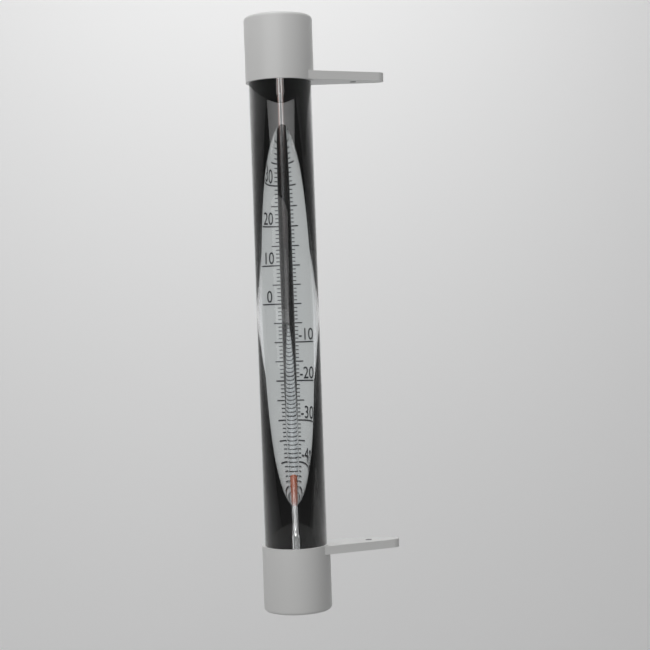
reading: -45 °C
